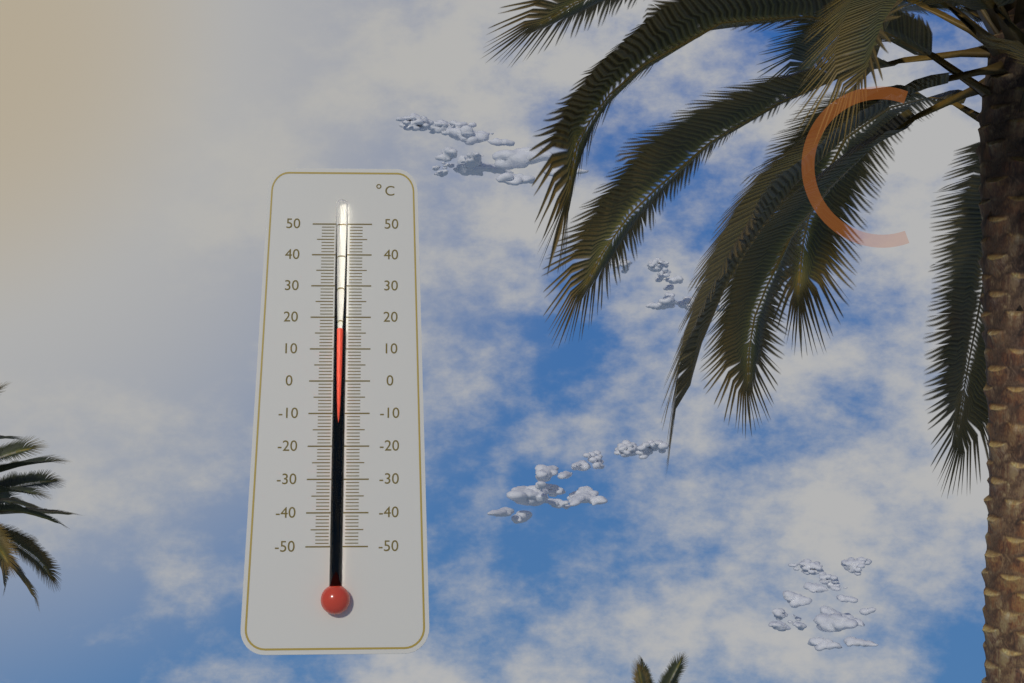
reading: 16 °C
